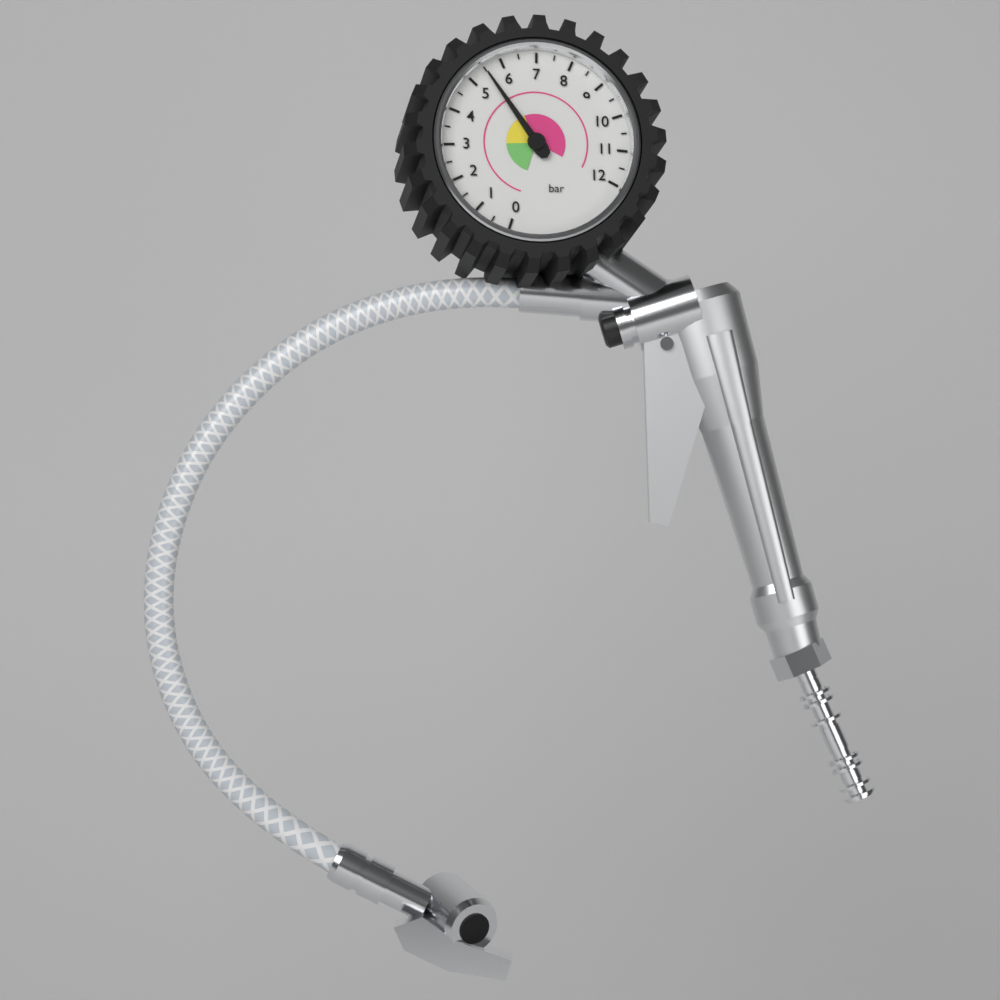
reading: 5.5 bar
